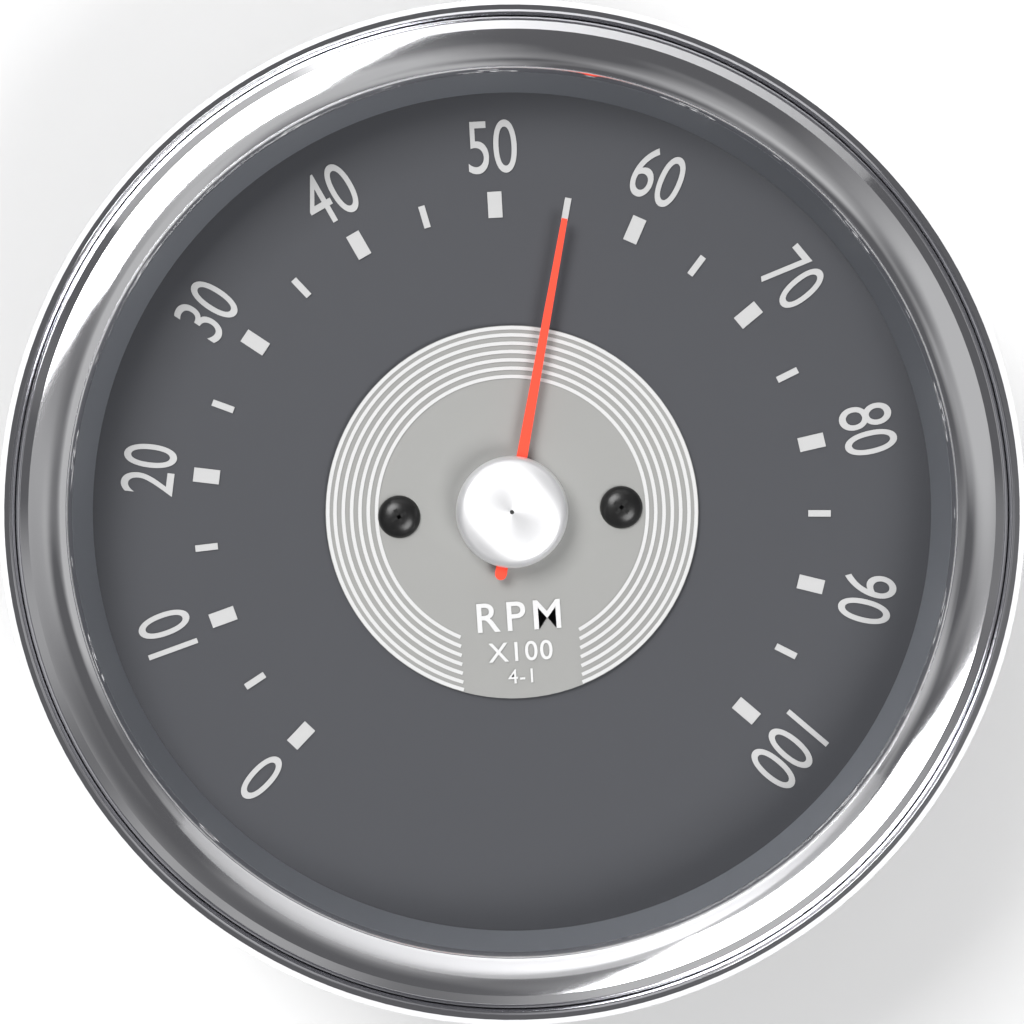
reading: 55 RPM x100
